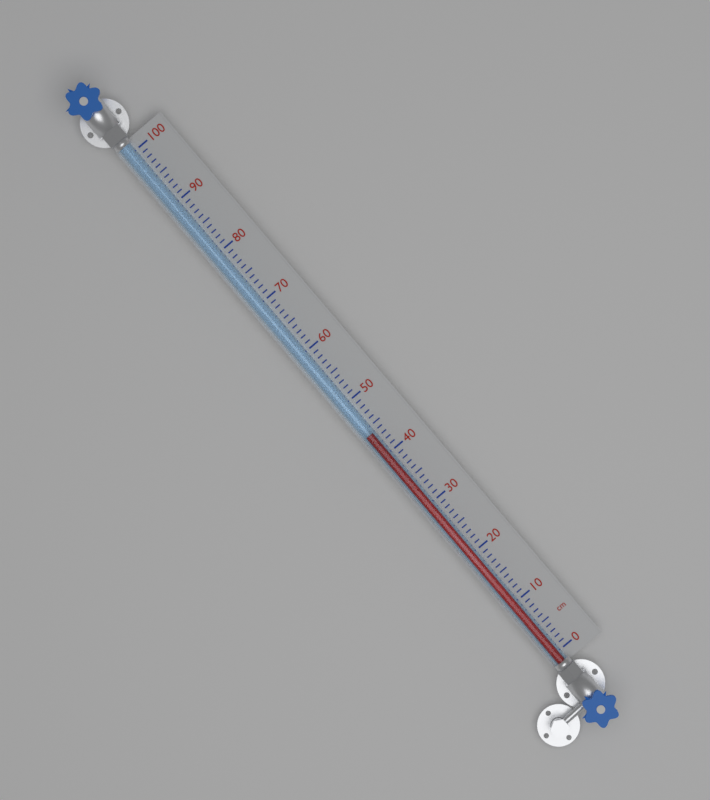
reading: 44 cm
